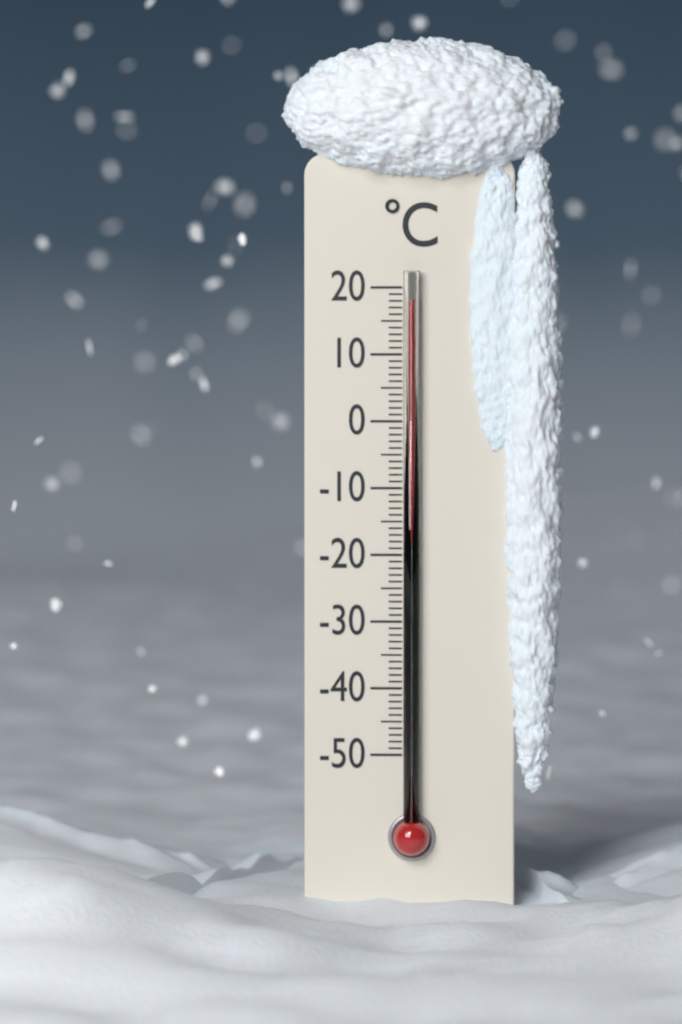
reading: 18 °C
